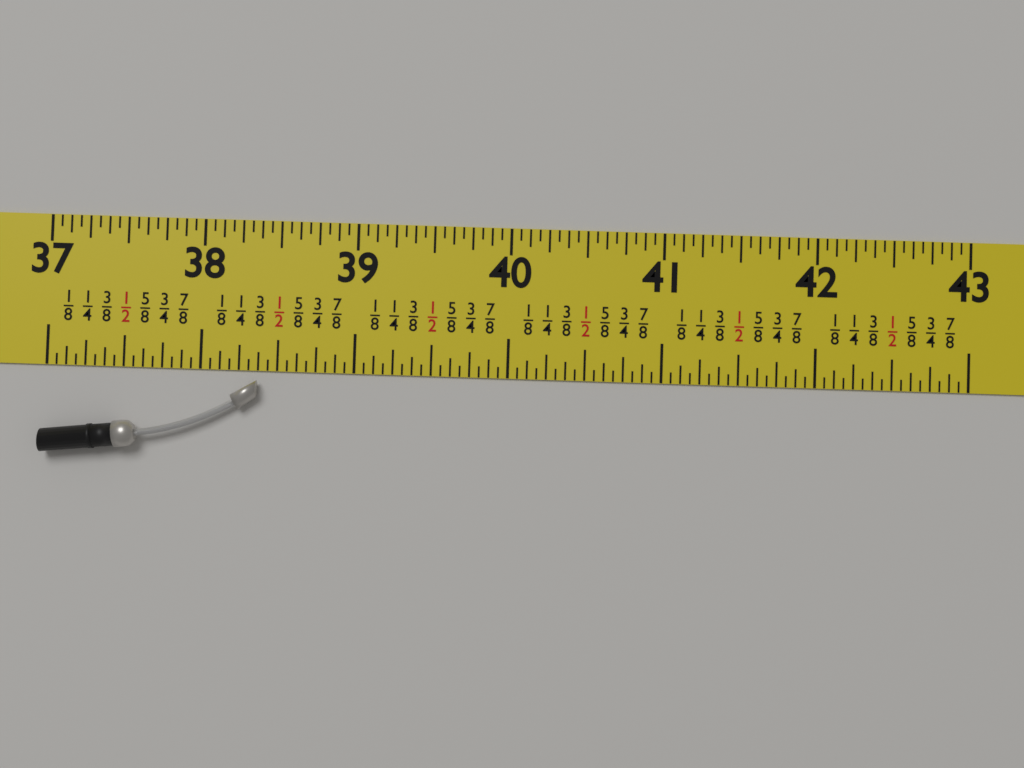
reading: 38.3750 in
